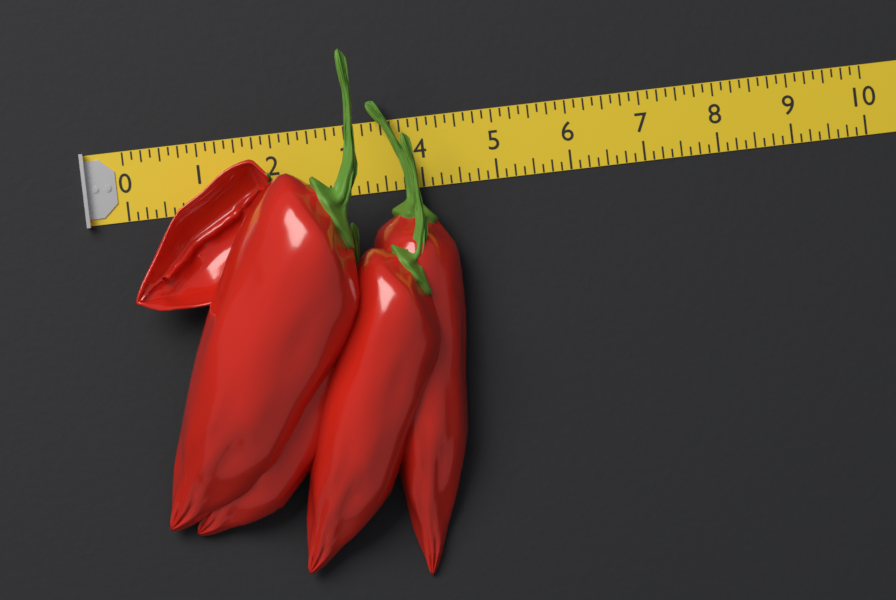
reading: 4.375 (no unit)
